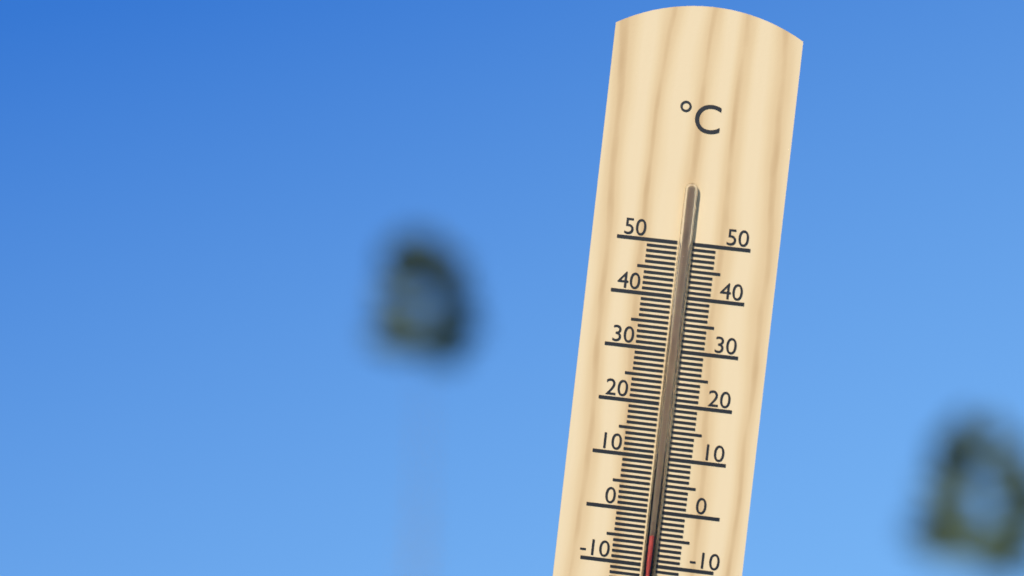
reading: -4 °C
